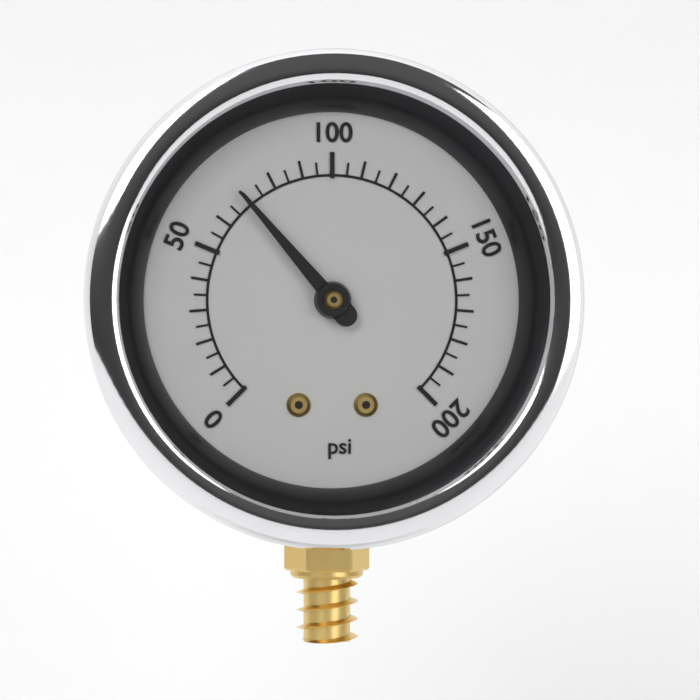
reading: 70 psi
